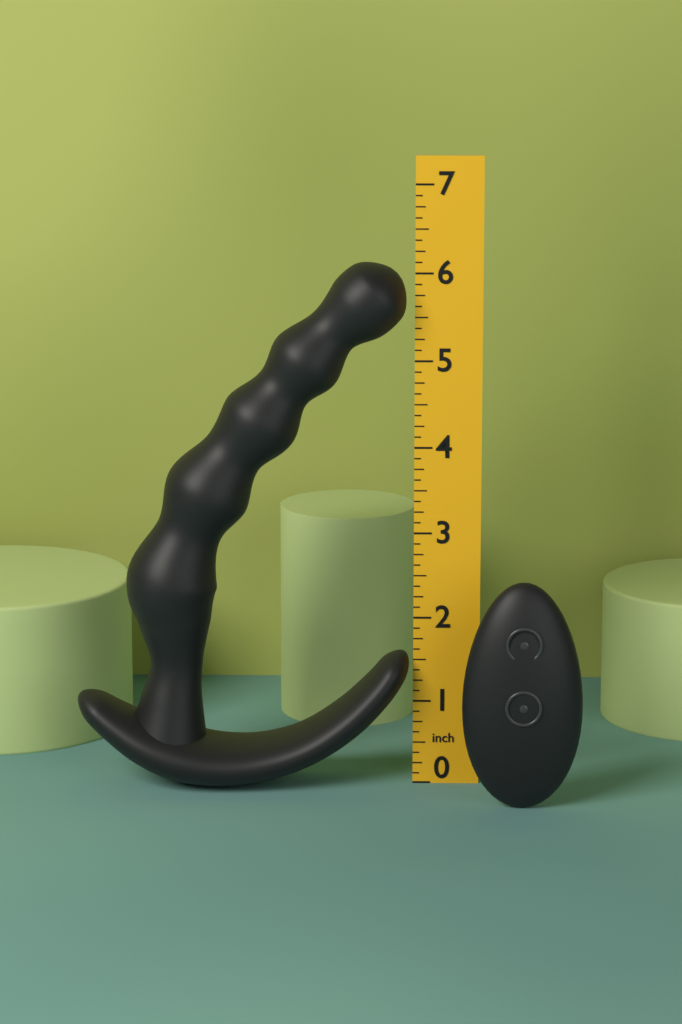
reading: 6.125 in
